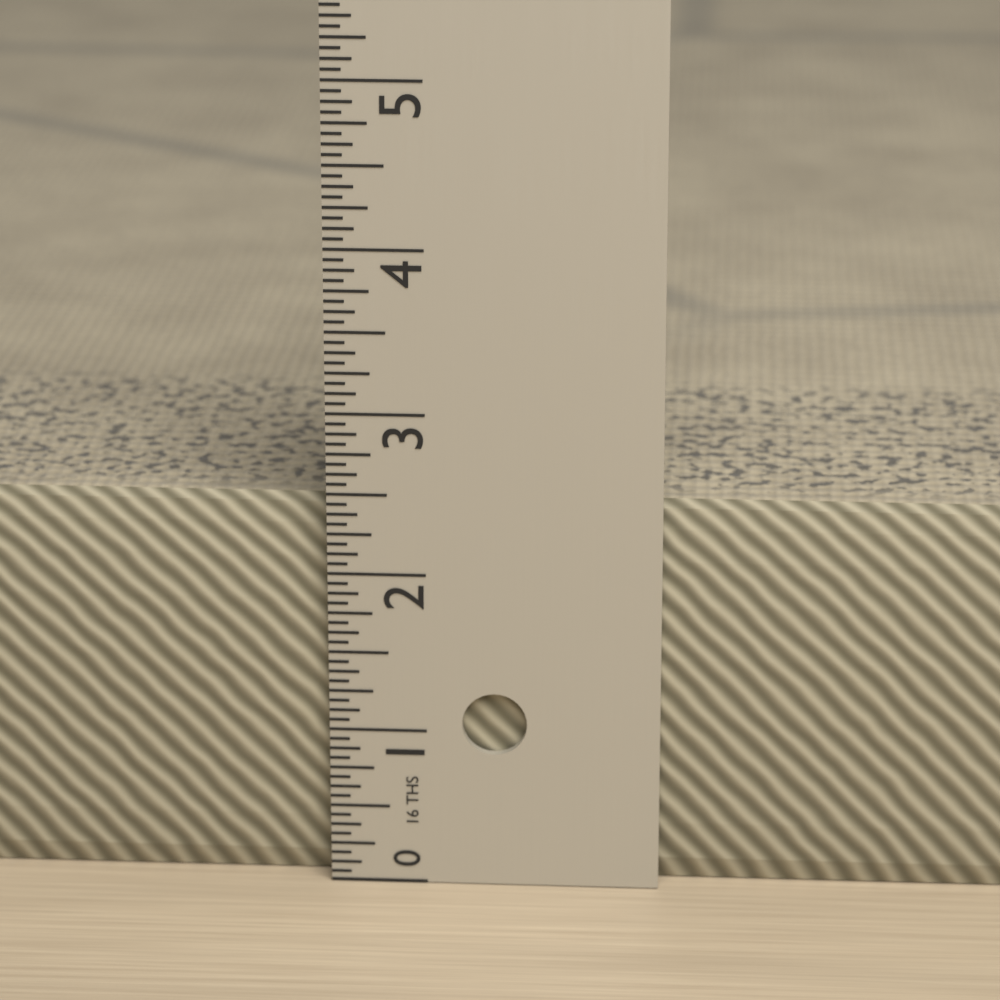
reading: 2.4375 in
